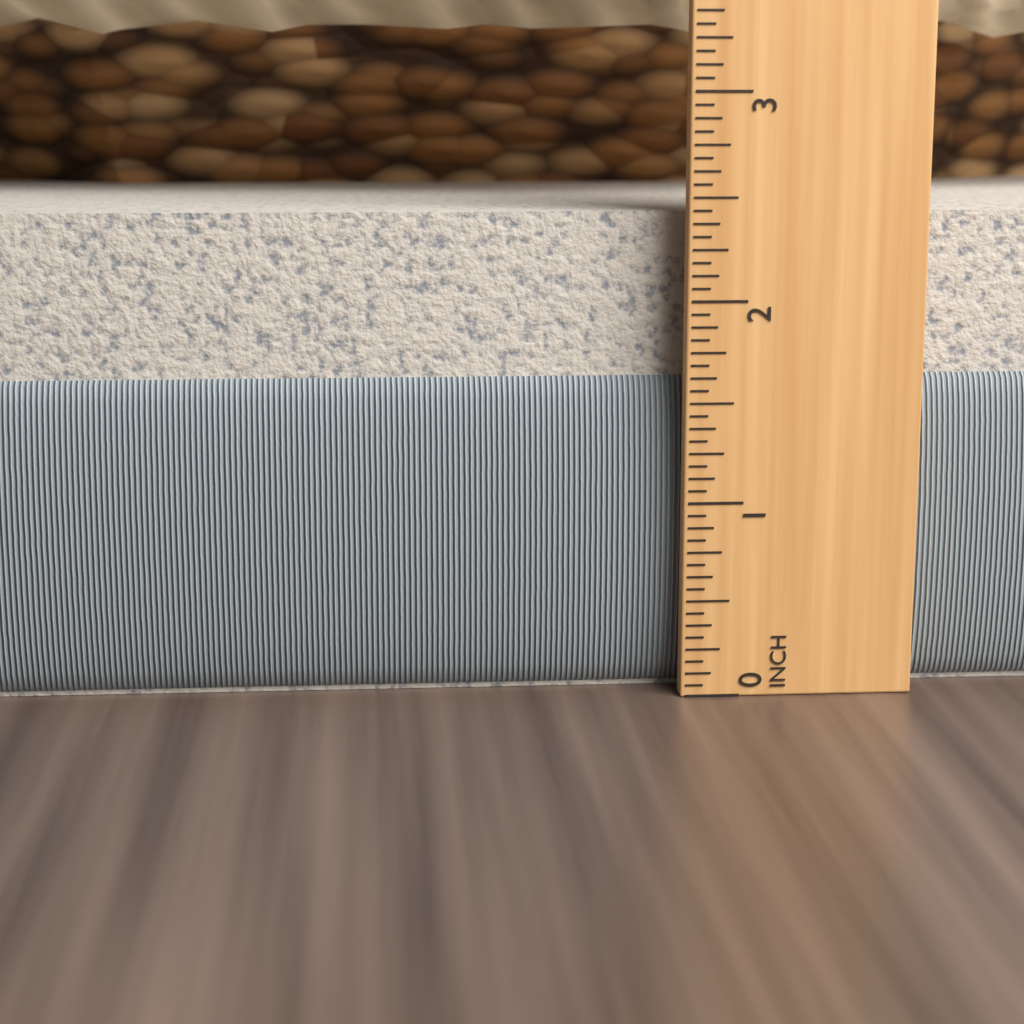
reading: 2.4375 in
